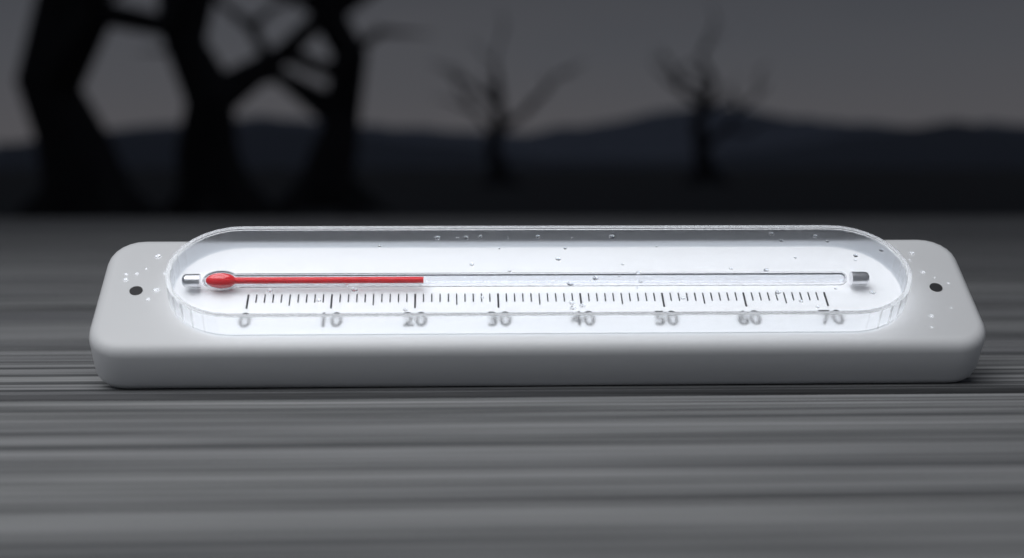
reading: 21 (no unit)
